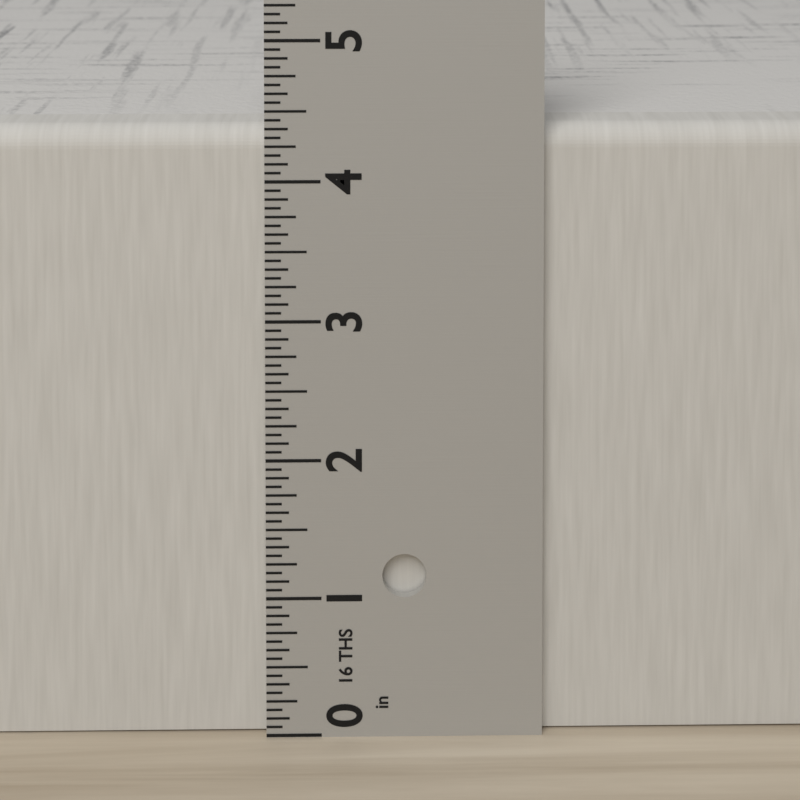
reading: 4.3750 in
